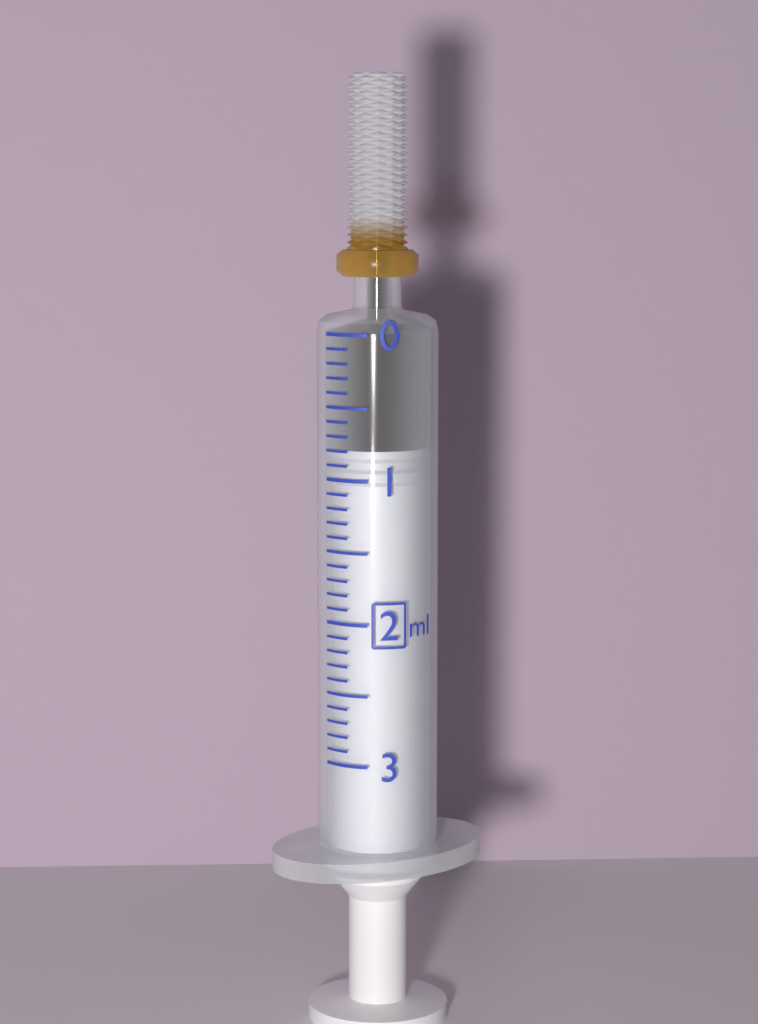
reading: 0.8 ml
